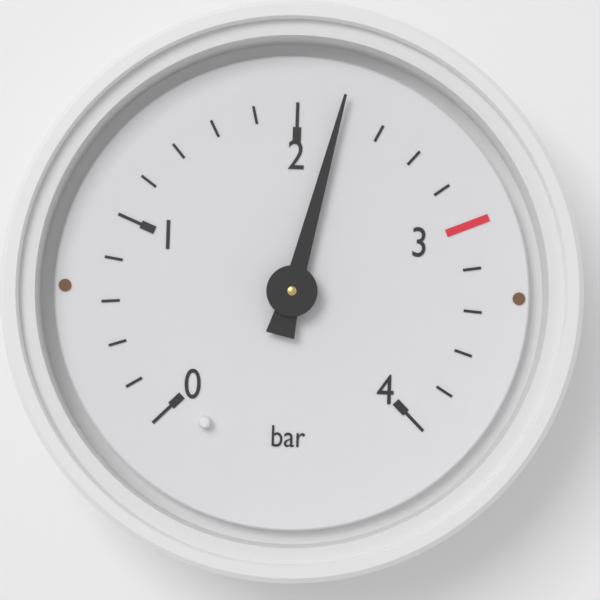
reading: 2.2 bar
